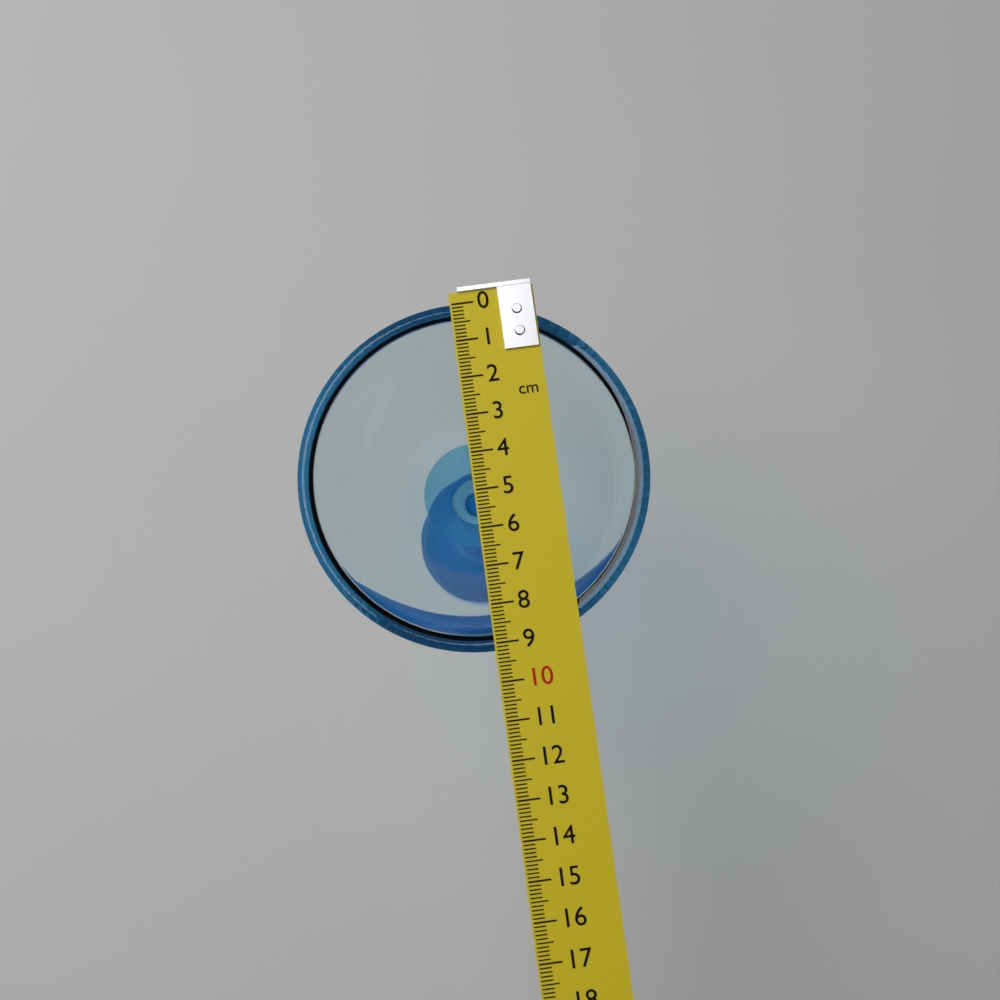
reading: 9.2 cm
